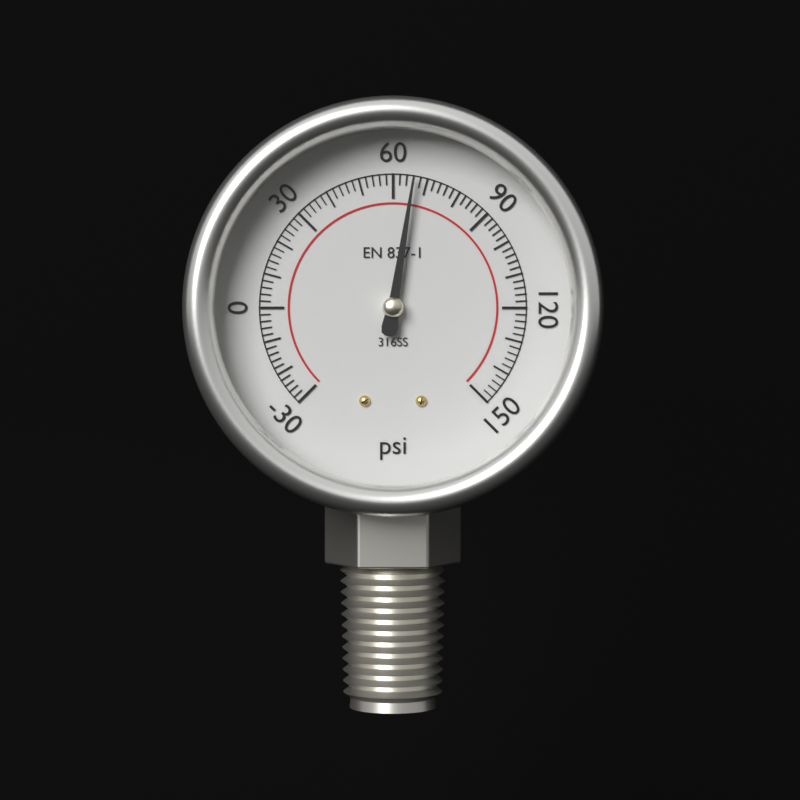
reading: 66 psi
